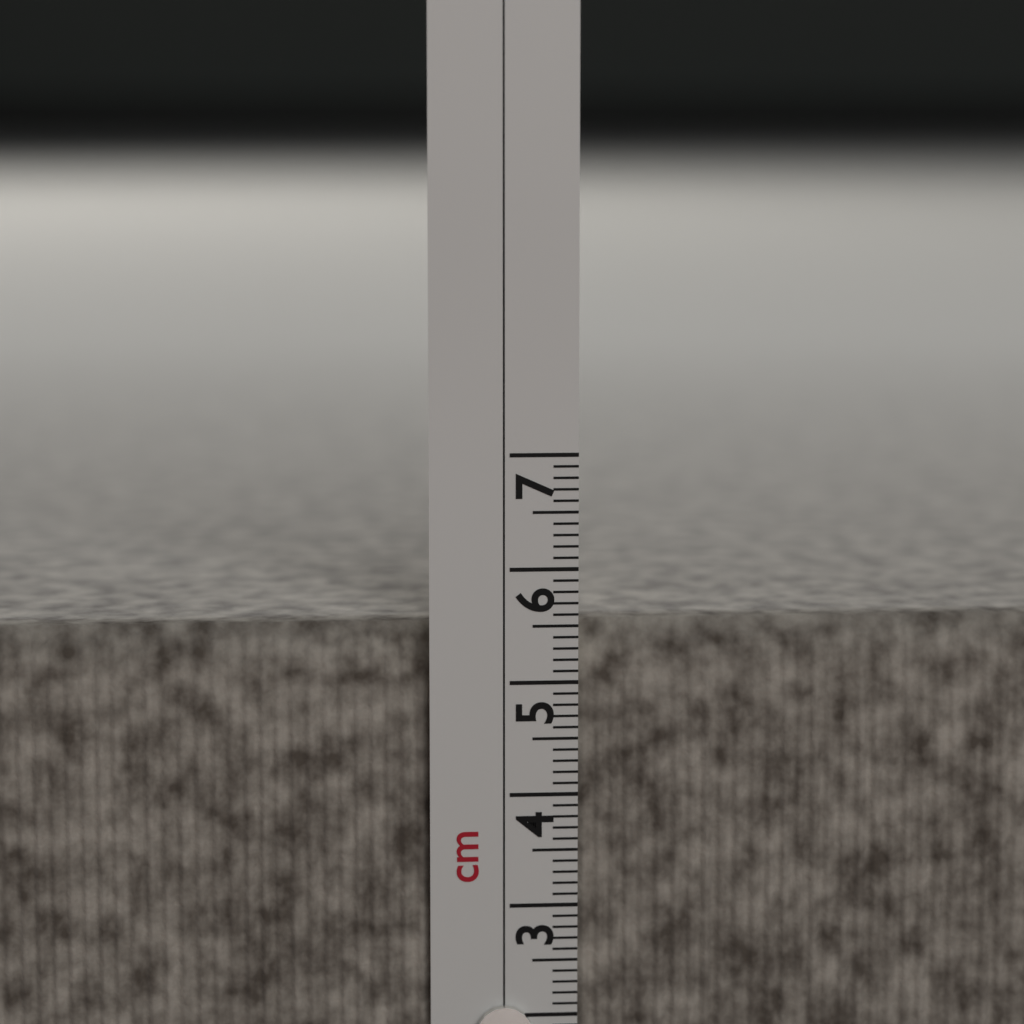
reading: 5.5 cm
